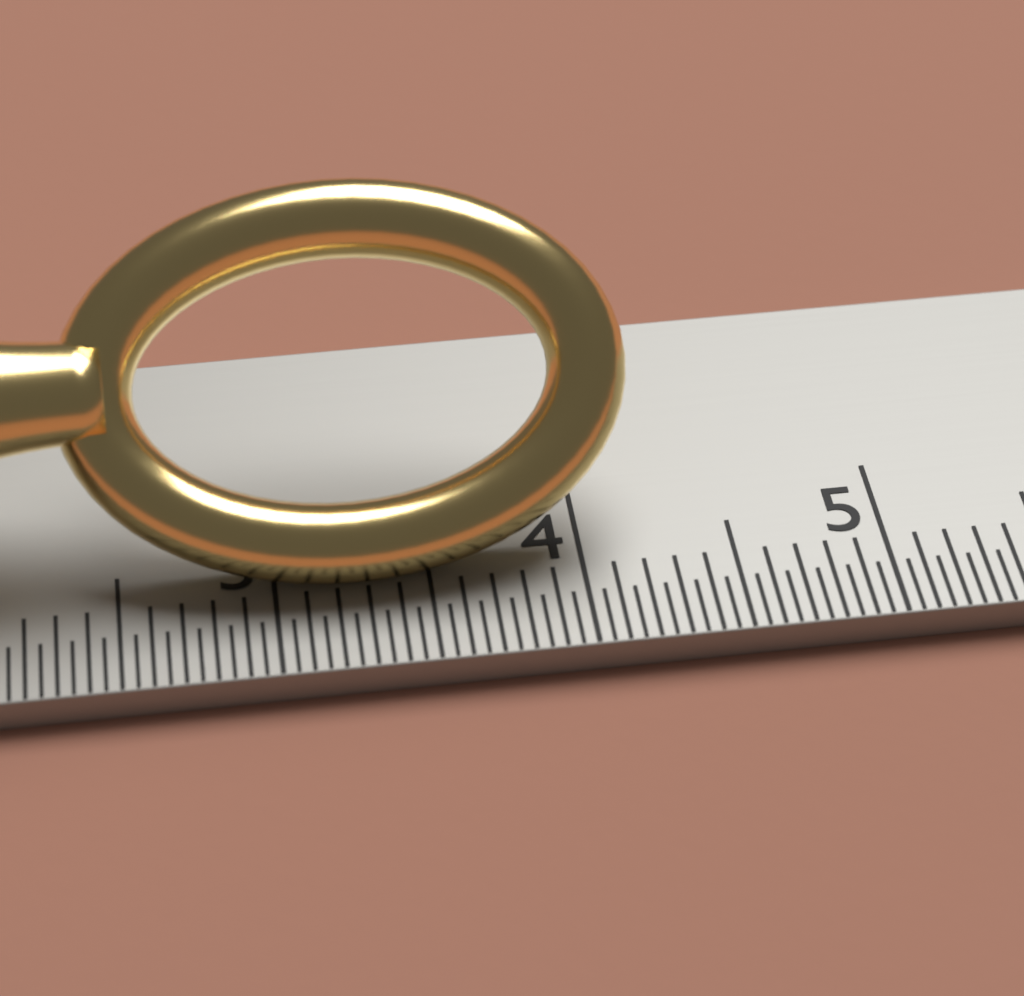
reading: 4.20 cm
